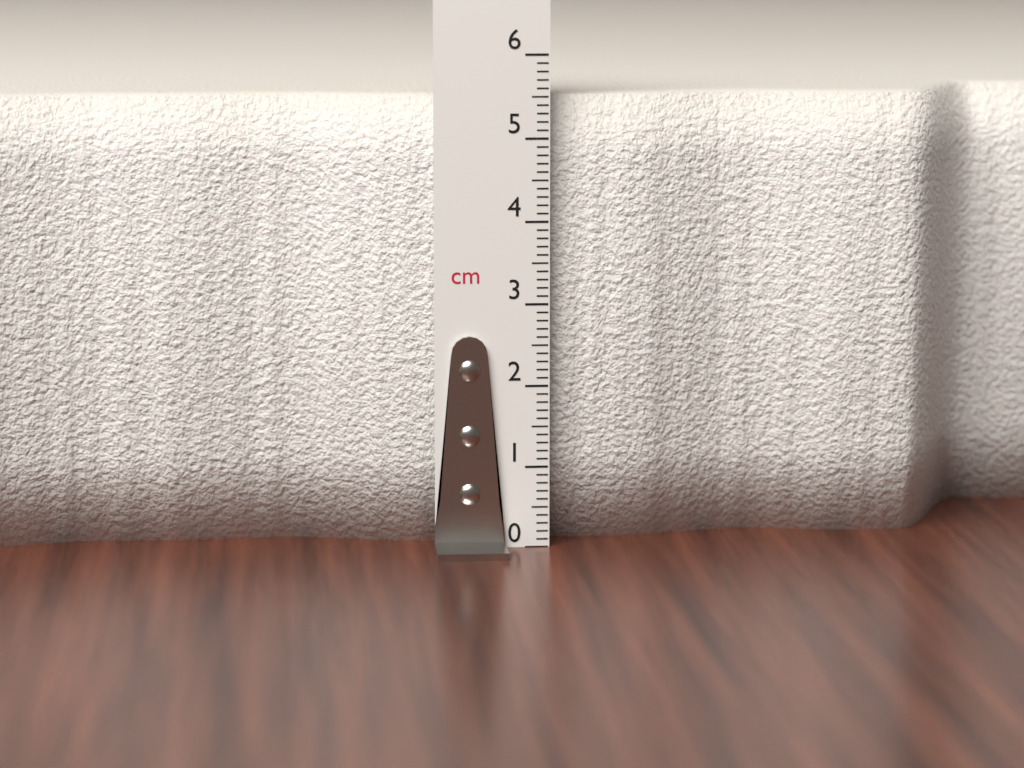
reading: 5.5 cm
